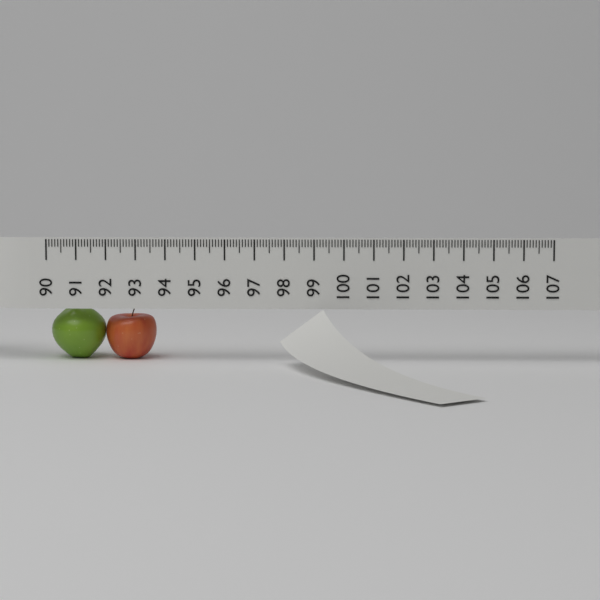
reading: 93.6 (no unit)
